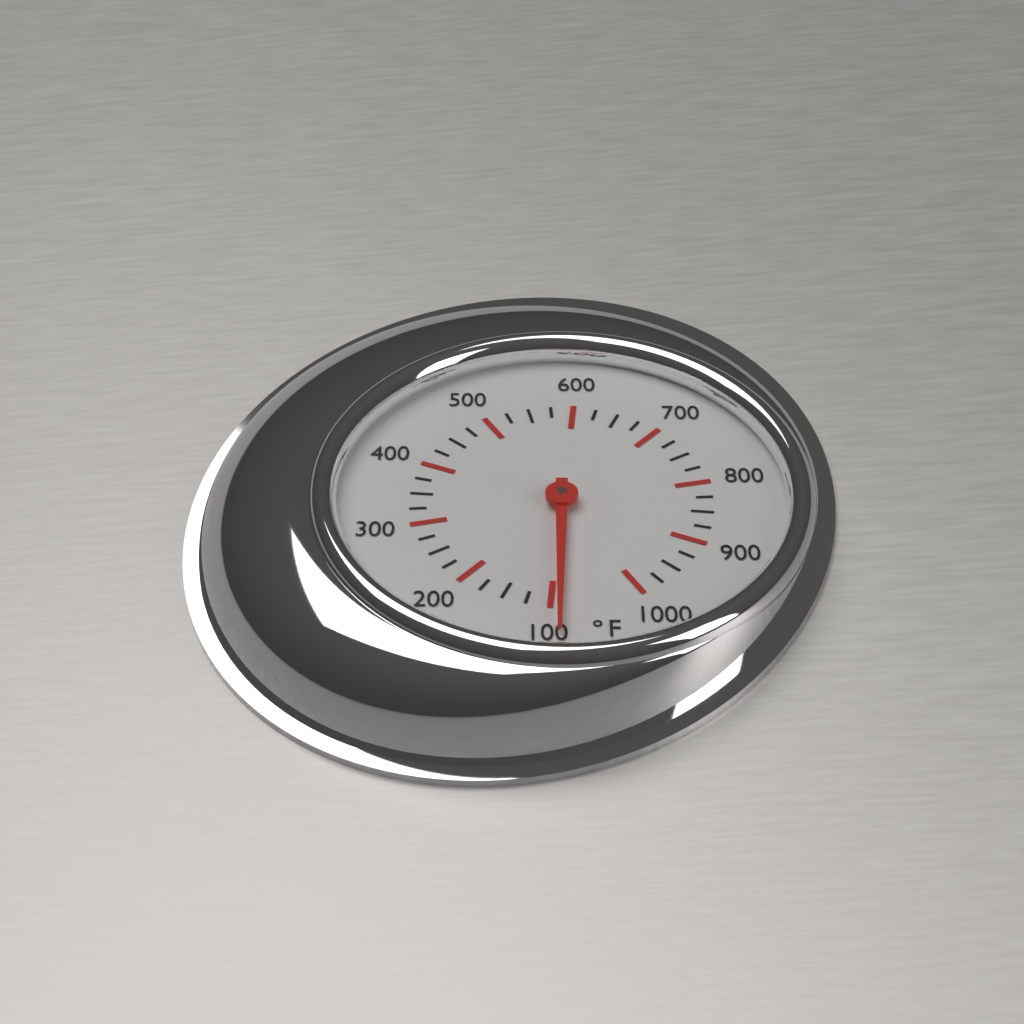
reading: 90 °F
